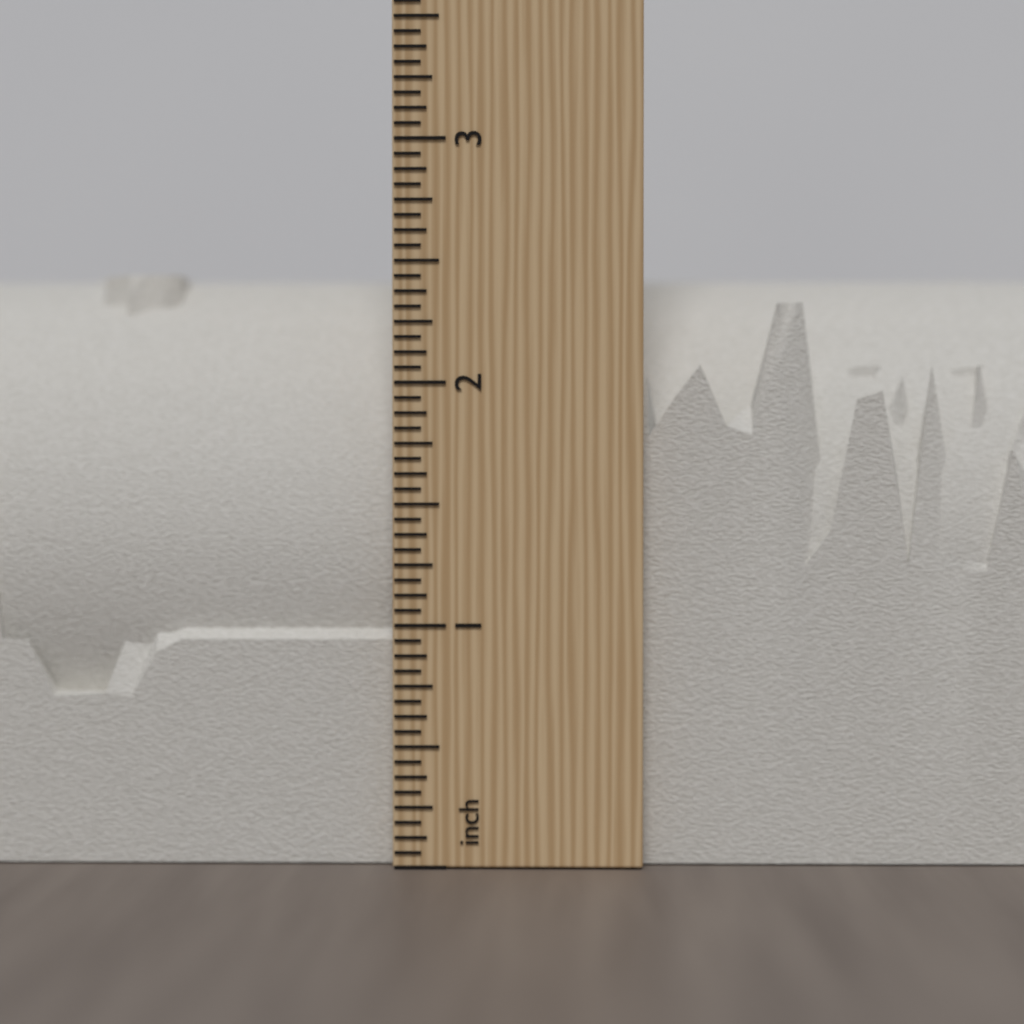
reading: 2.5000 inch
